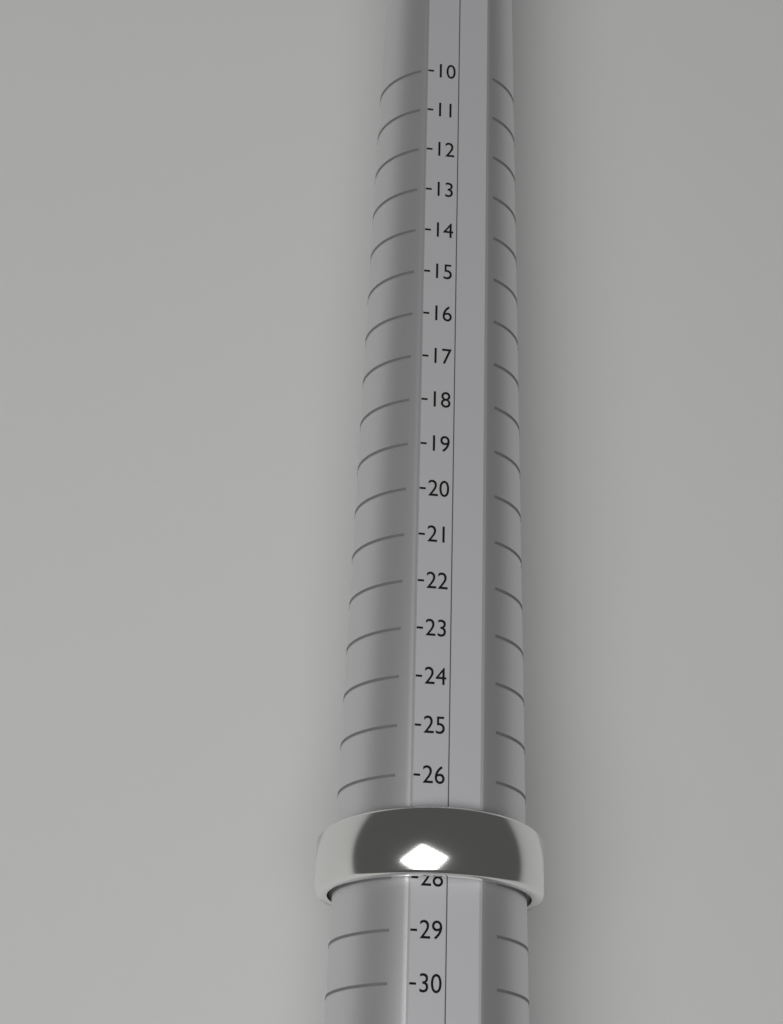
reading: 28 (no unit)
